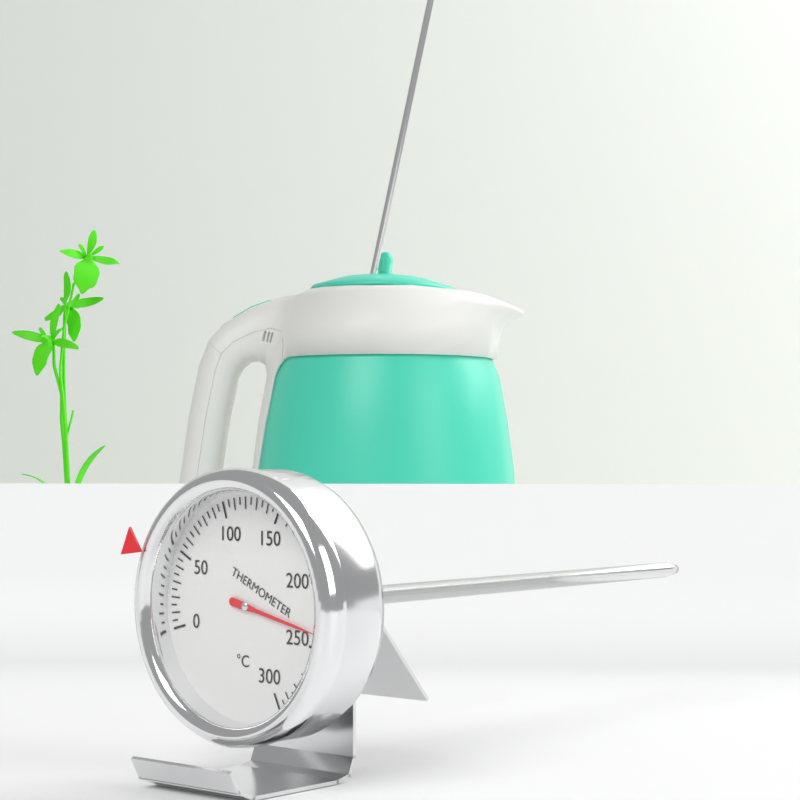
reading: 240 °C
